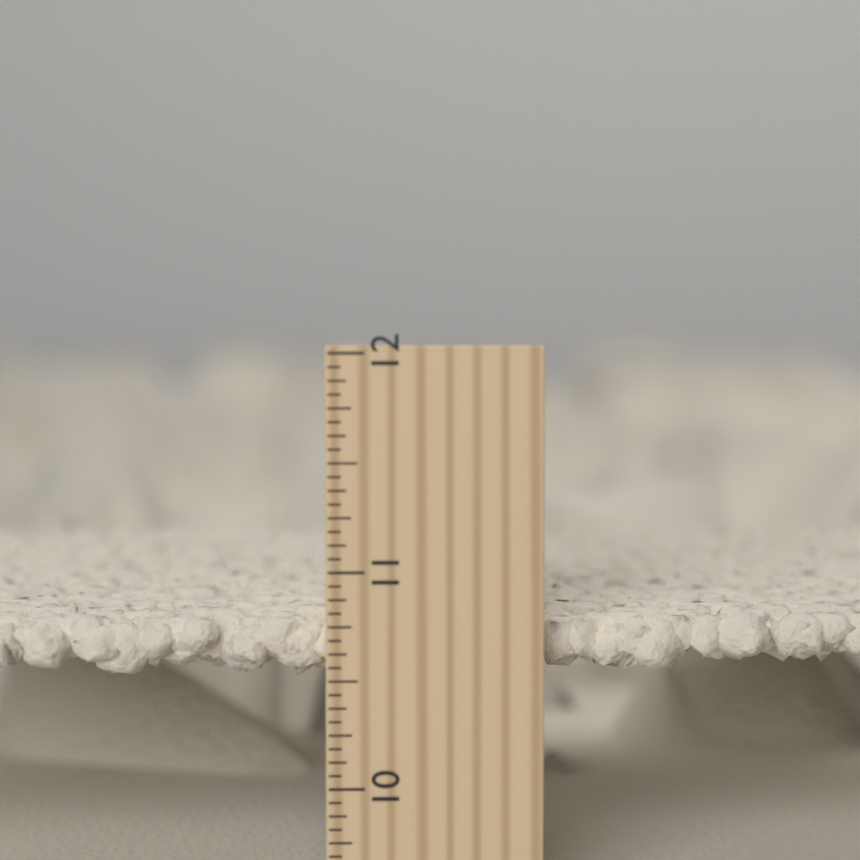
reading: 10.7500 inch
